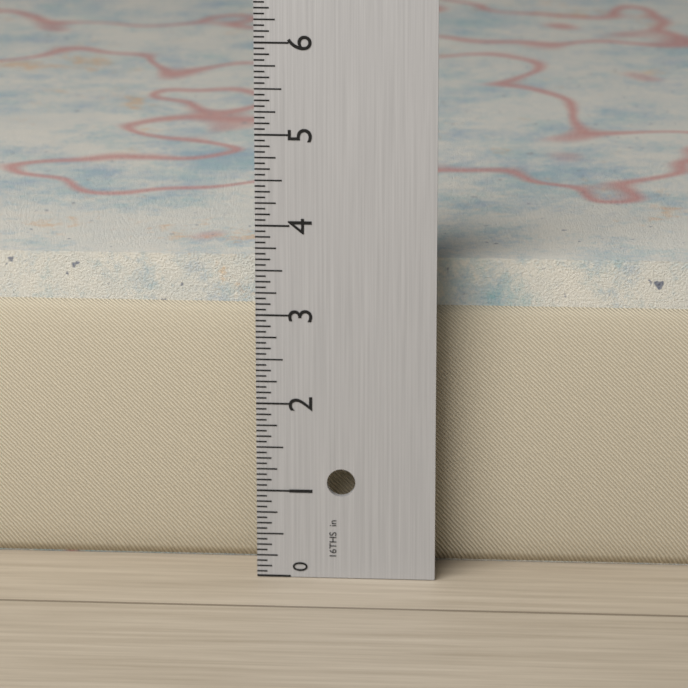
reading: 3.5000 in
